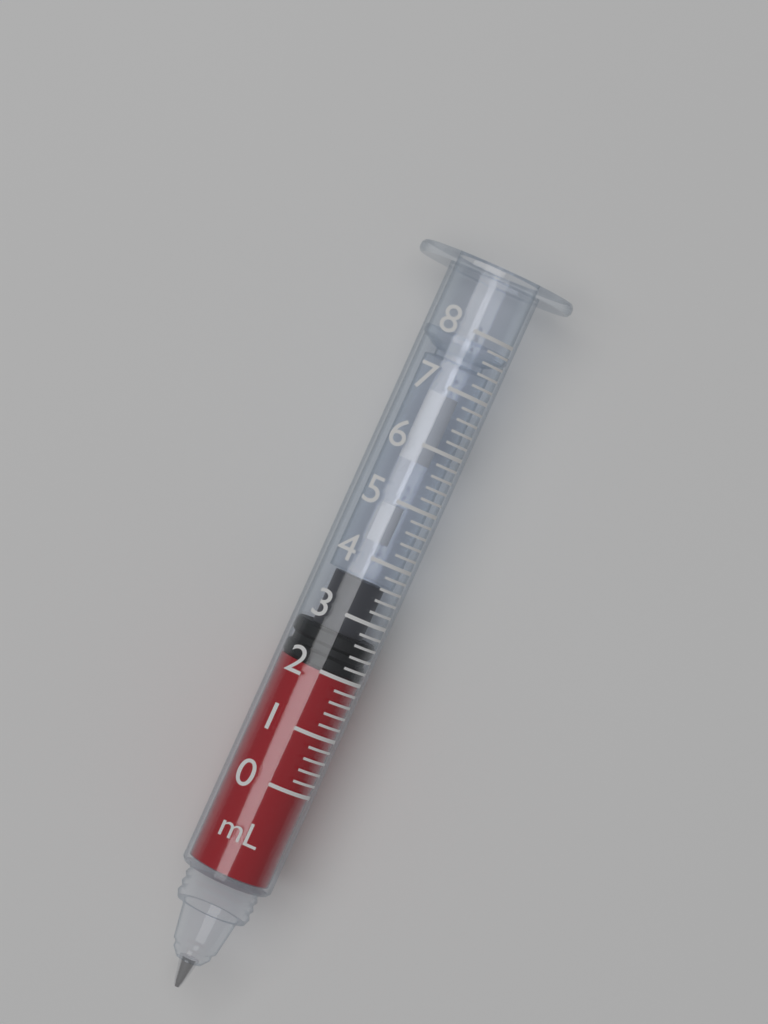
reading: 2.0 mL
